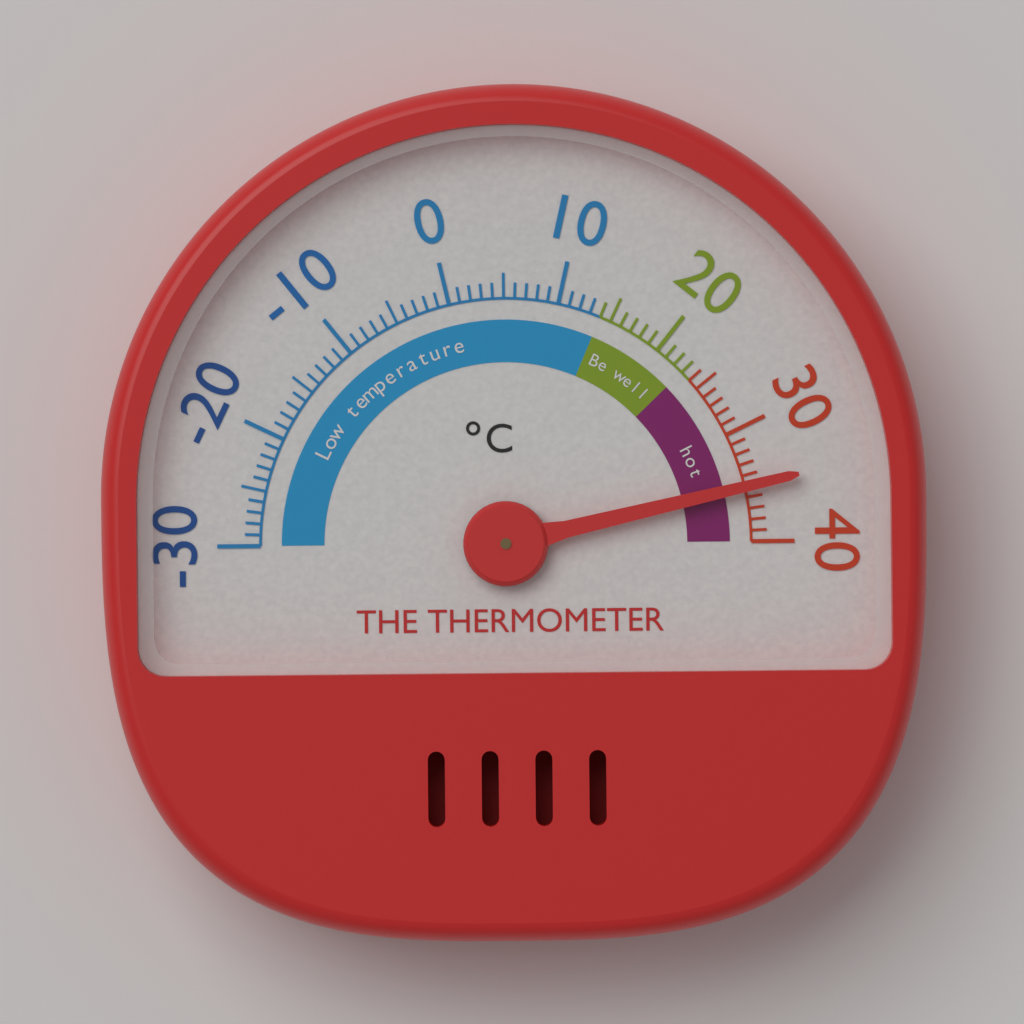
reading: 35 °C
